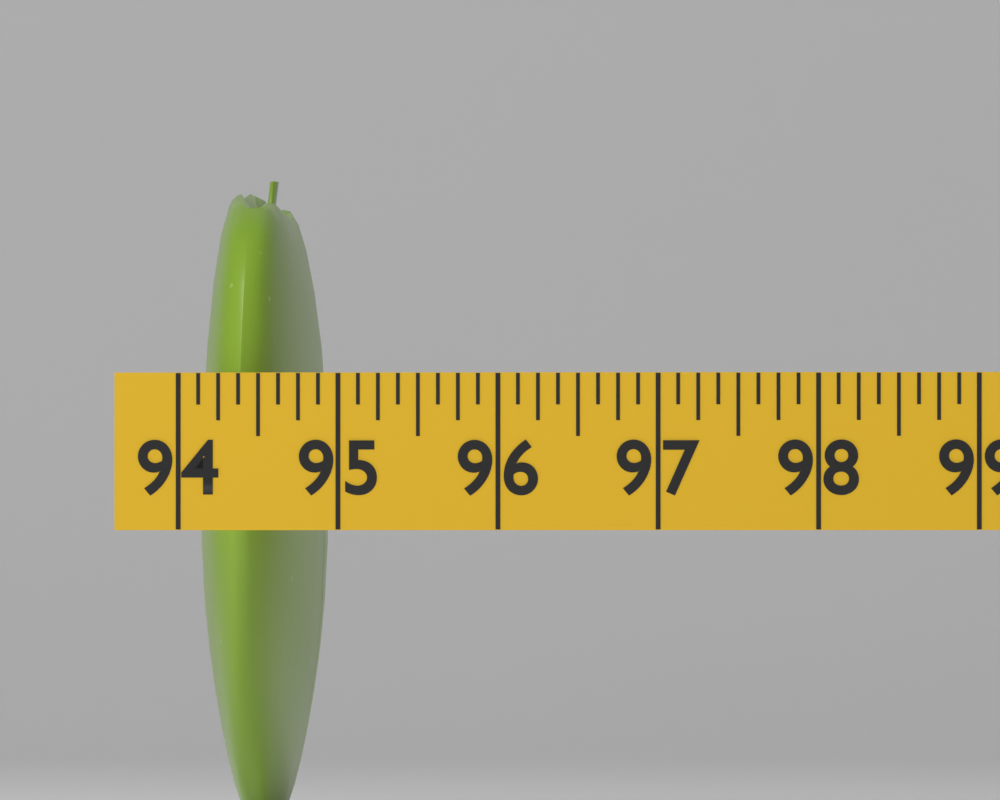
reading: 94.750 (no unit)
